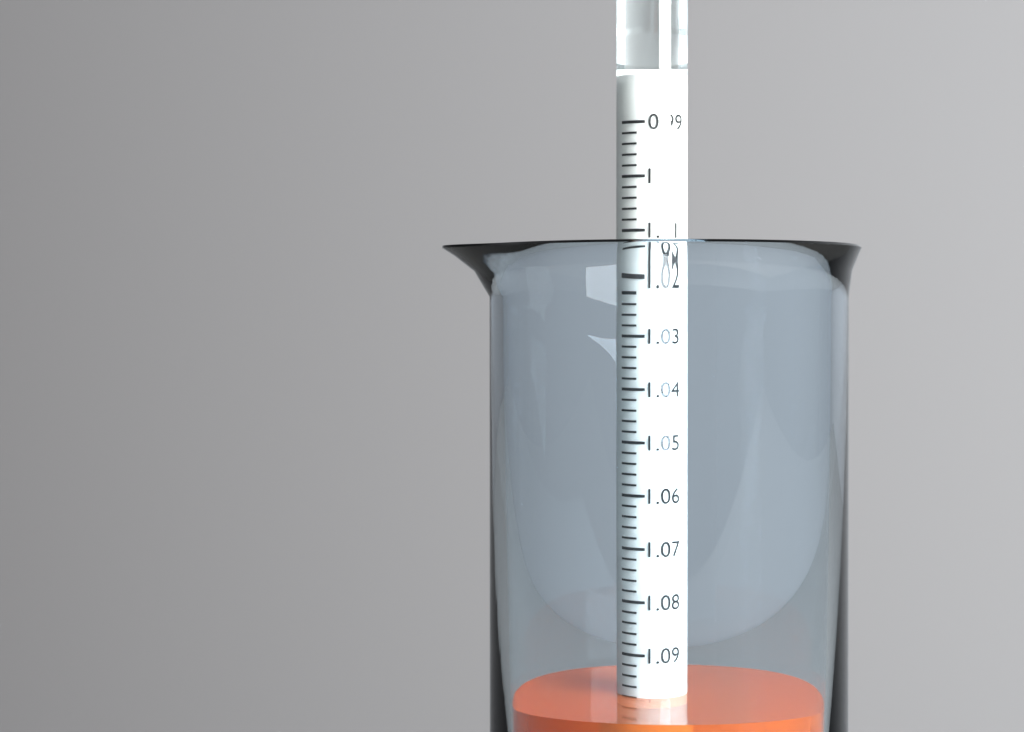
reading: 1.098 (no unit)
